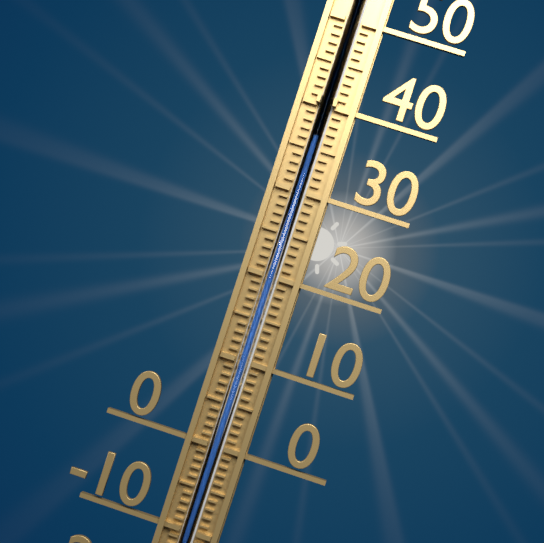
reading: 36 °C
